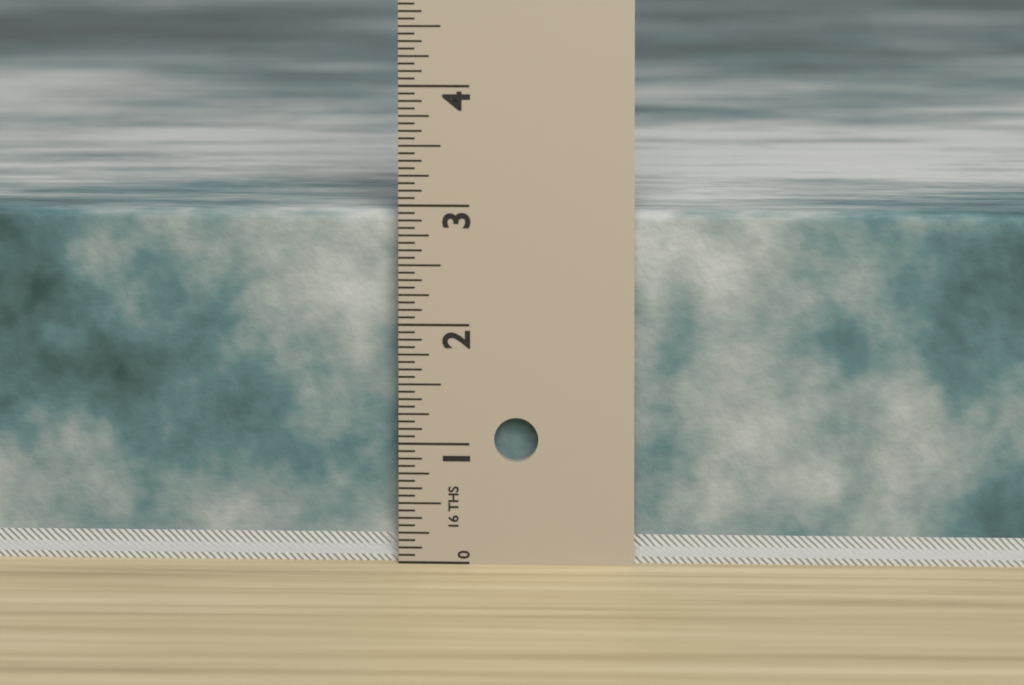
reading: 2.9375 in
